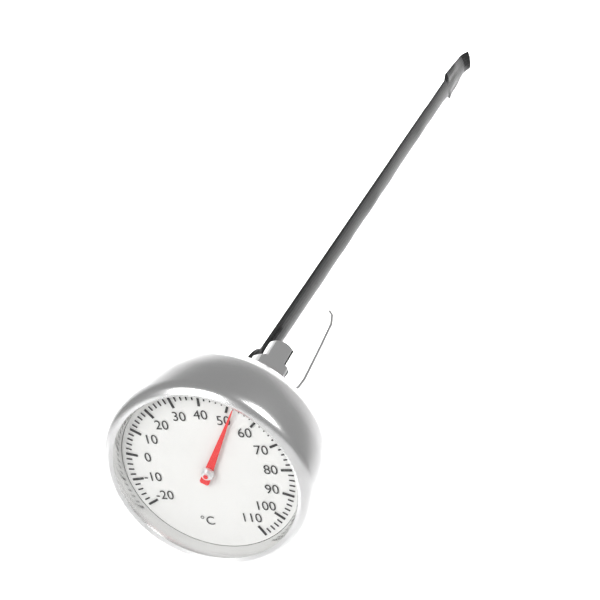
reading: 52 °C
